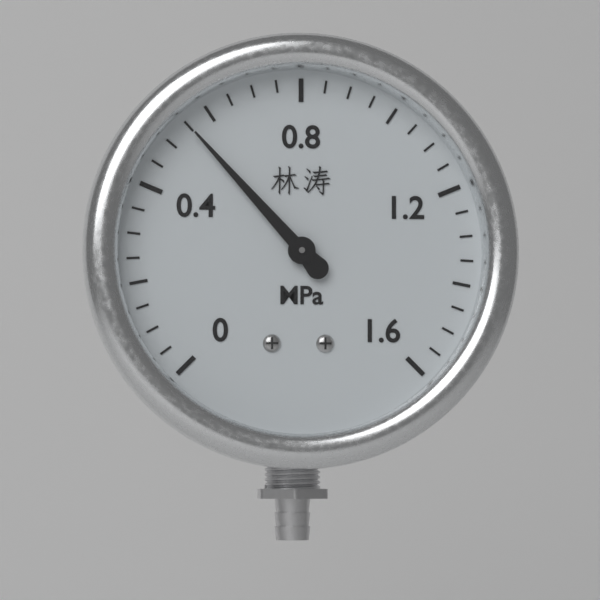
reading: 0.55 MPa
